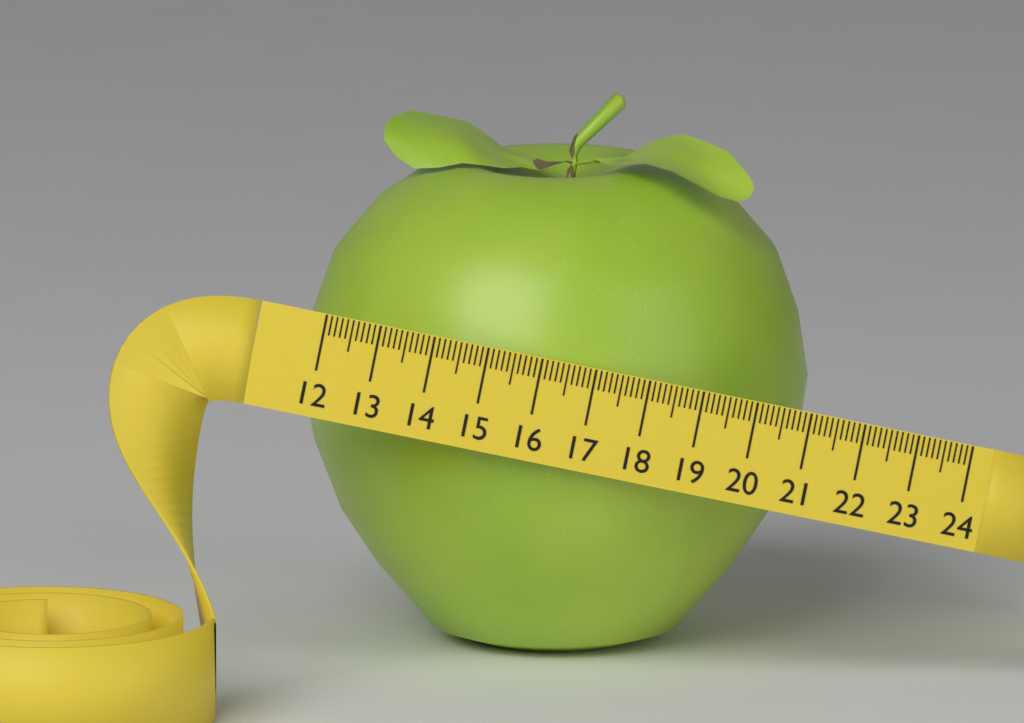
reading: 21.2 (no unit)
